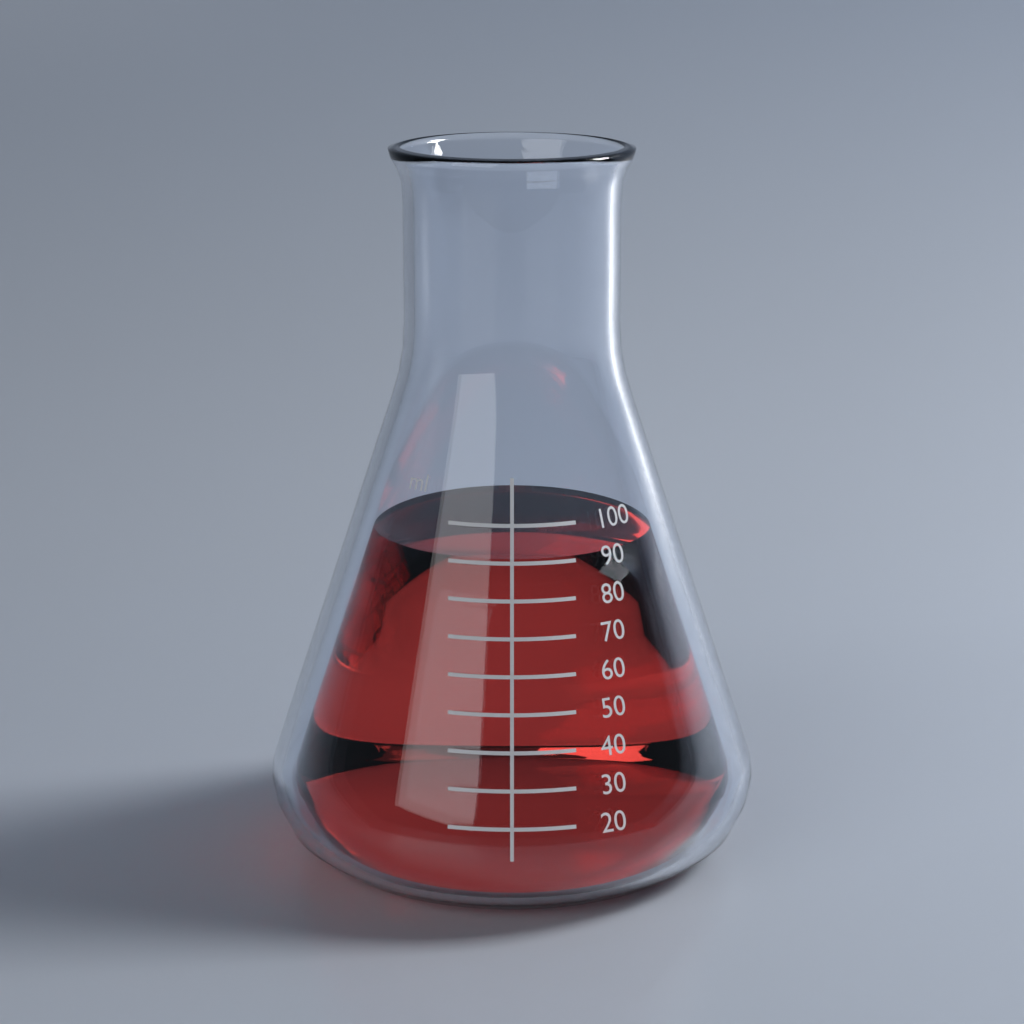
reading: 89 ml
